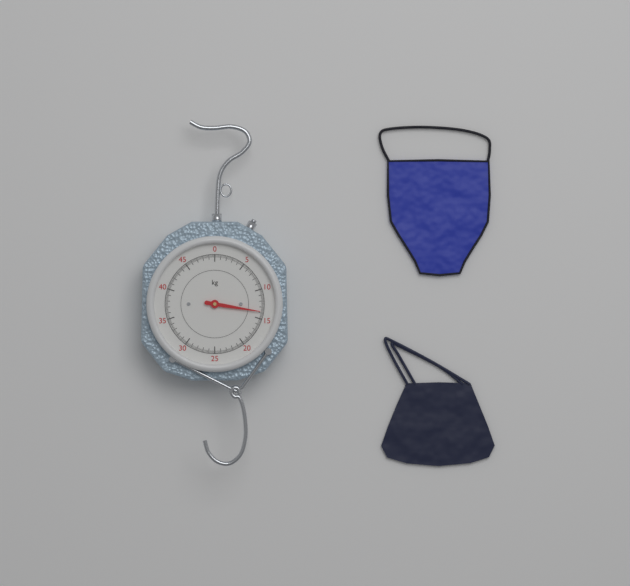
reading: 13.8 kg
